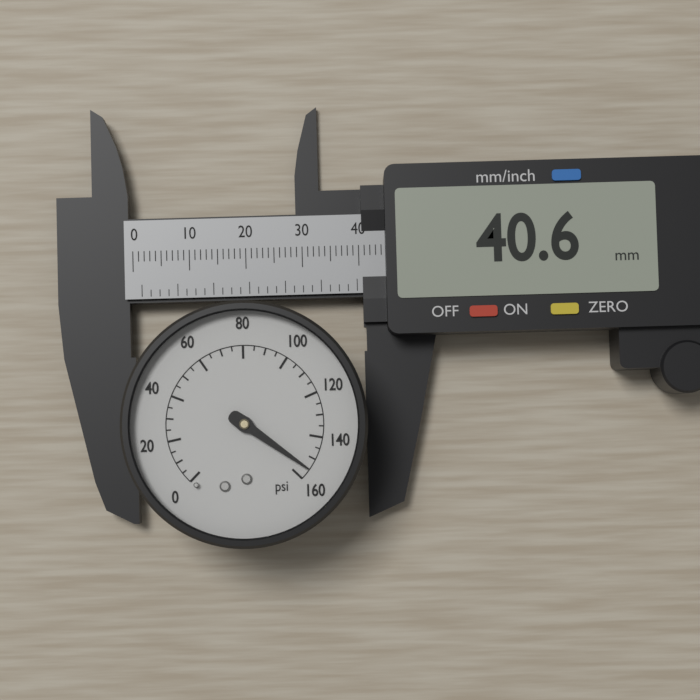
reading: 155 psi
